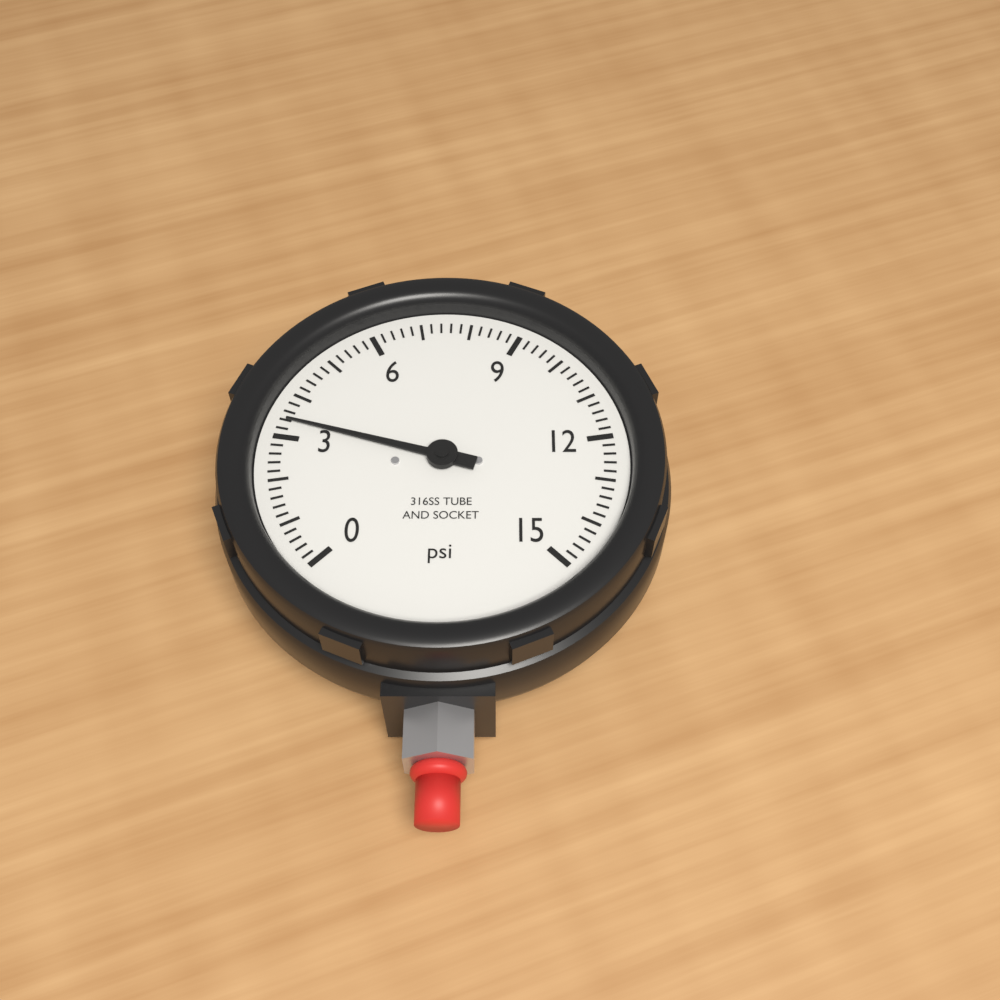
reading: 3.4 psi
